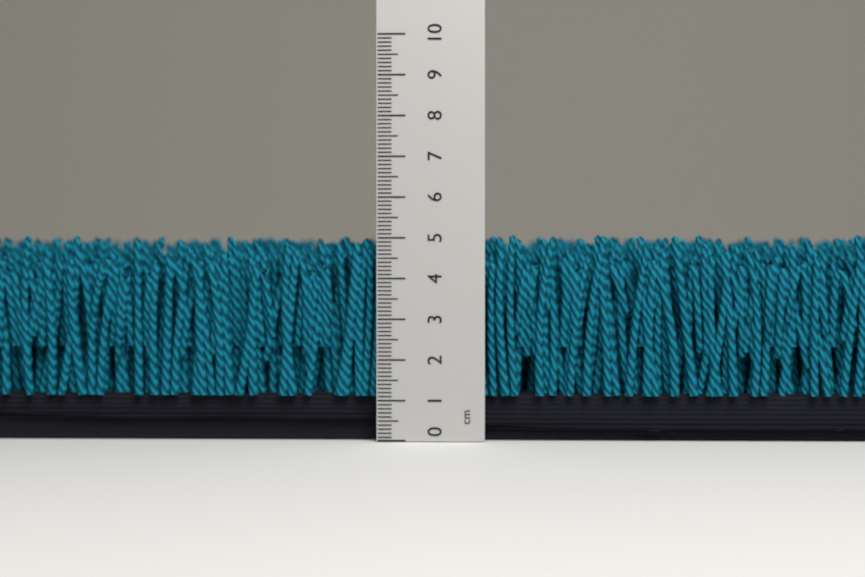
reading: 5.1 cm
